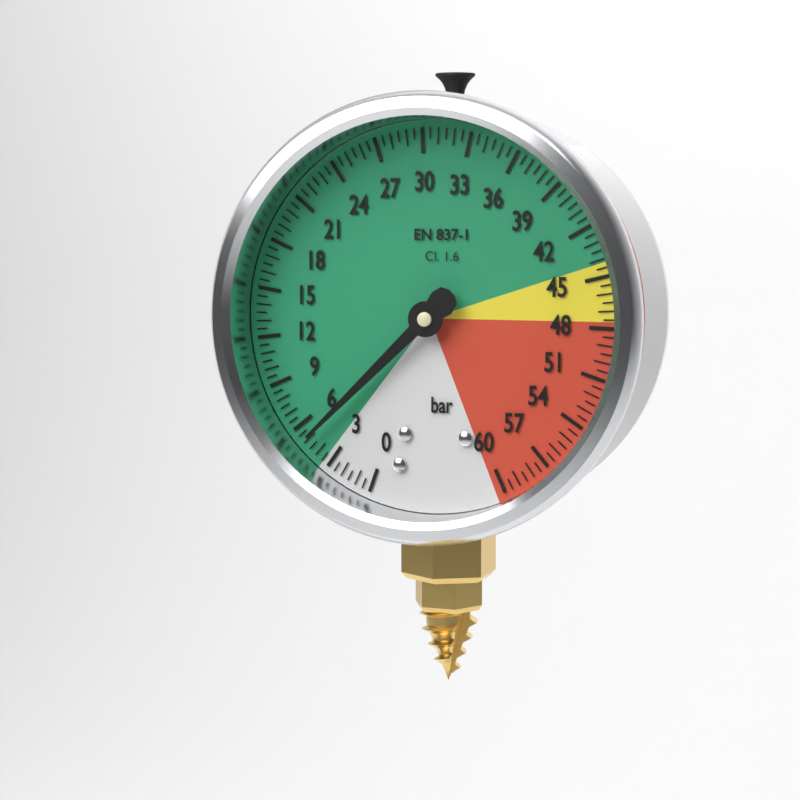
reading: 5.0 bar
